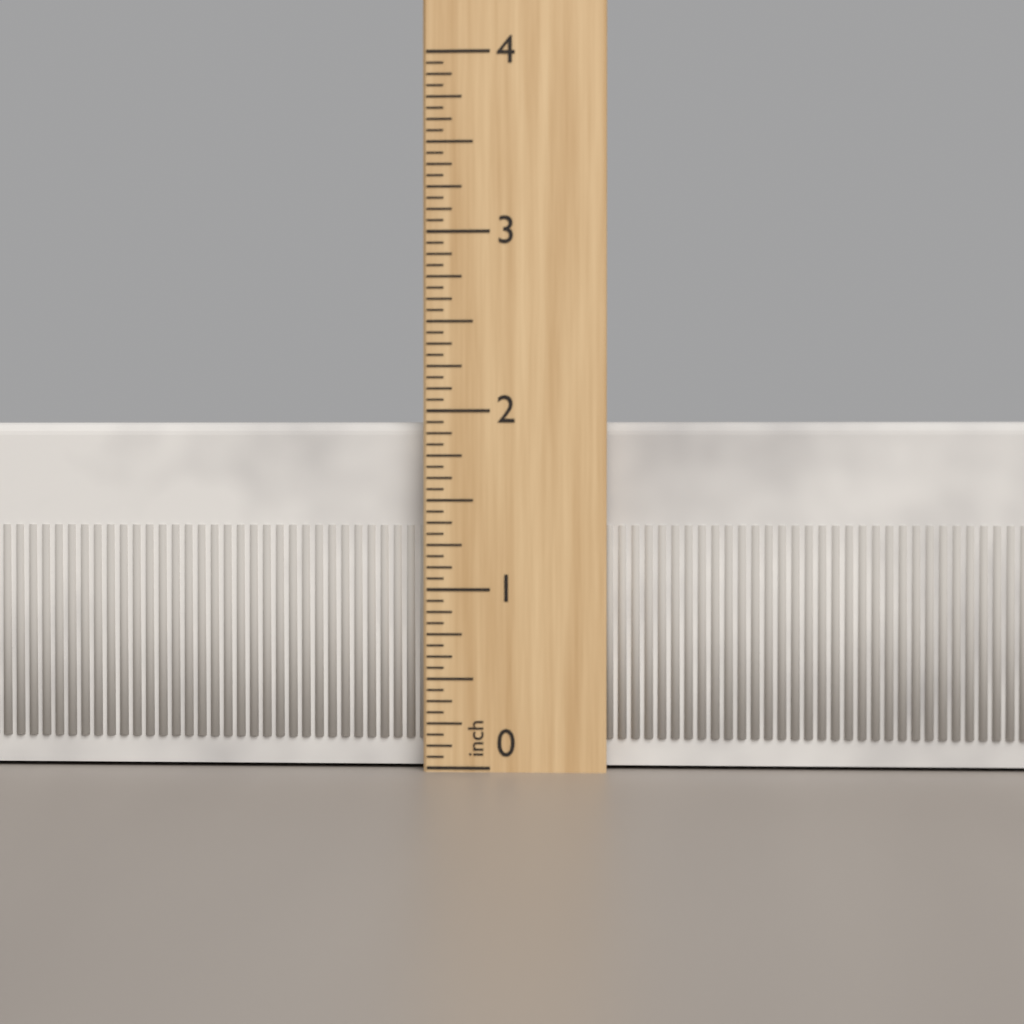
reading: 1.9375 inch
